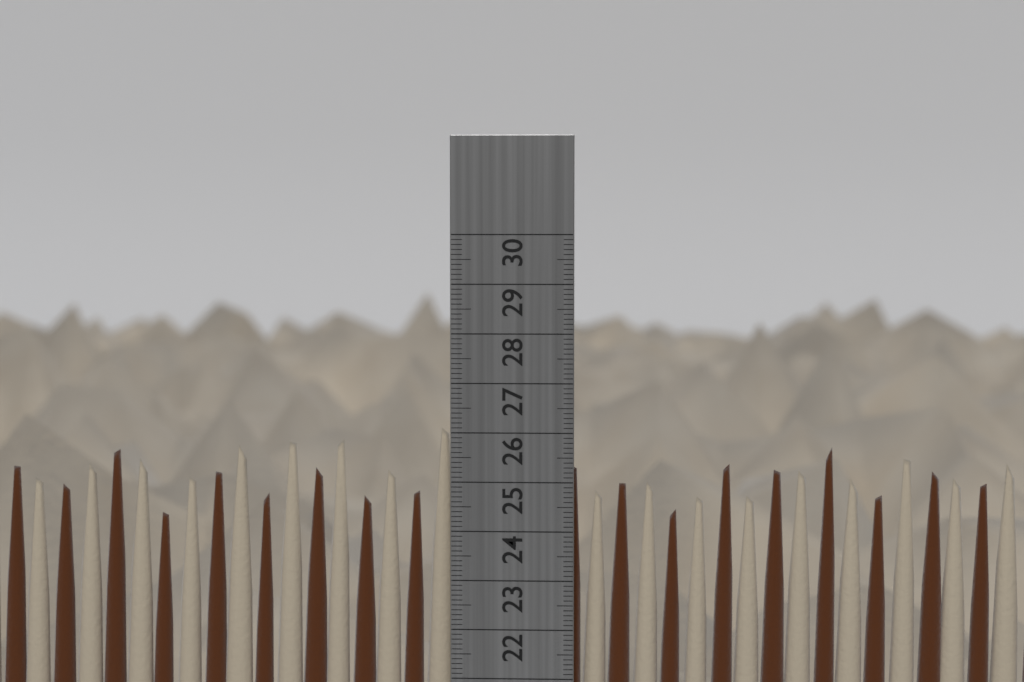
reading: 26.2 cm
